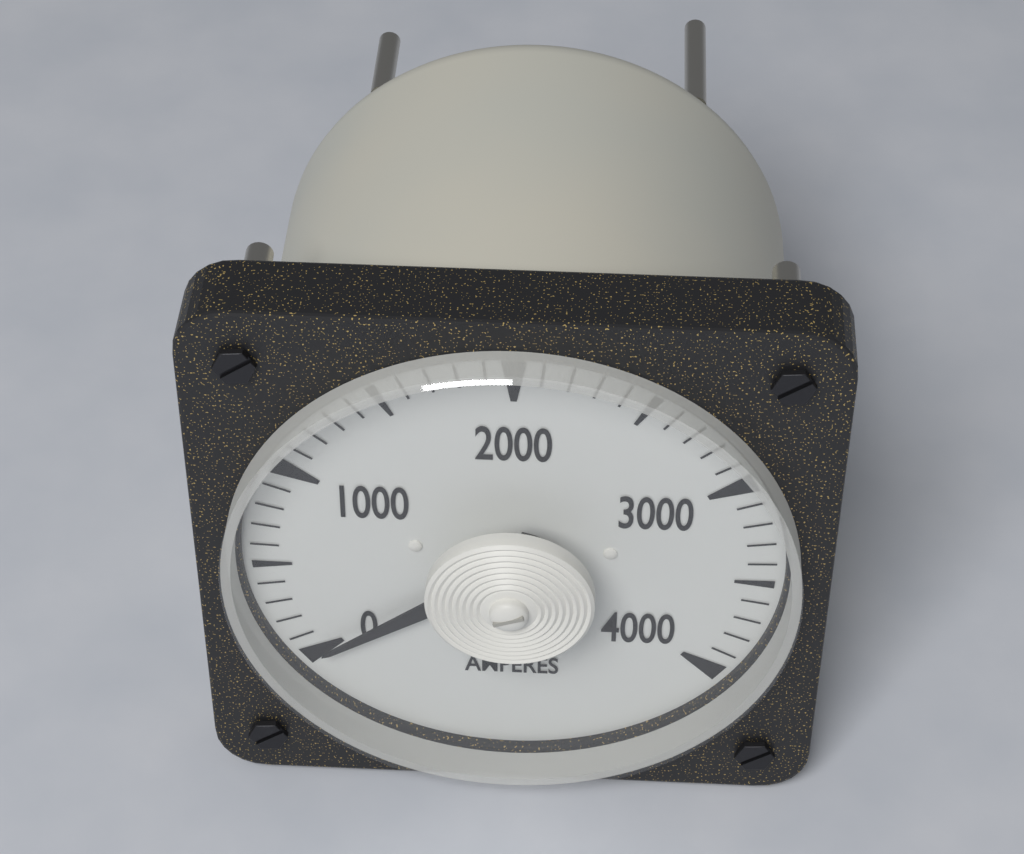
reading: 0 A
